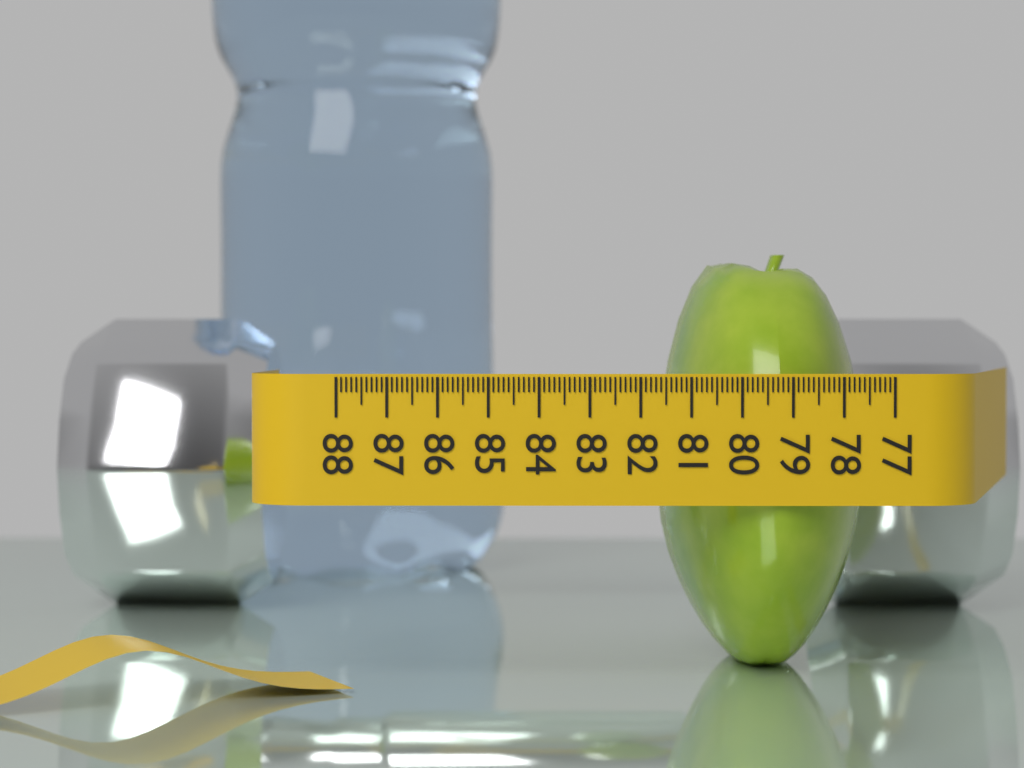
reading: 81.4 (no unit)
